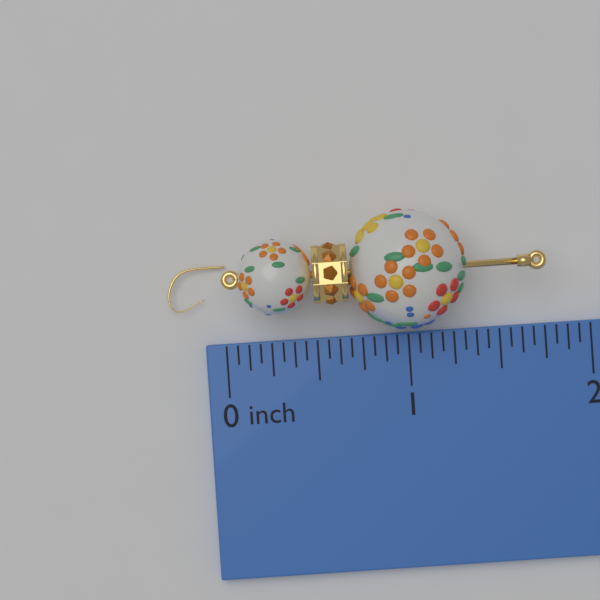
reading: 1.7500 inch
